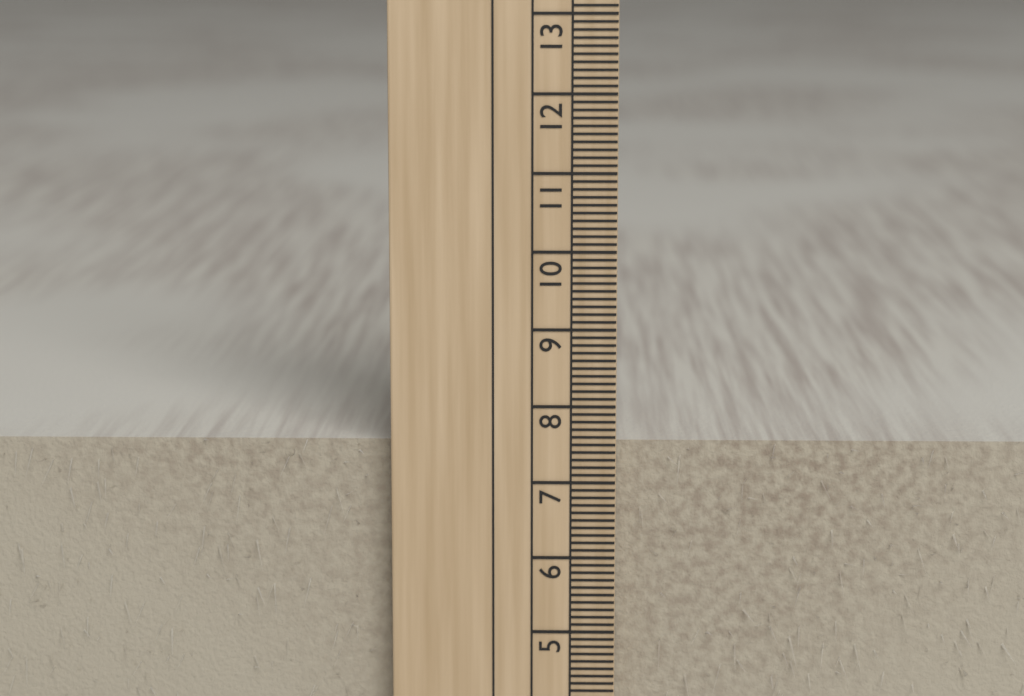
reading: 7.5 cm
